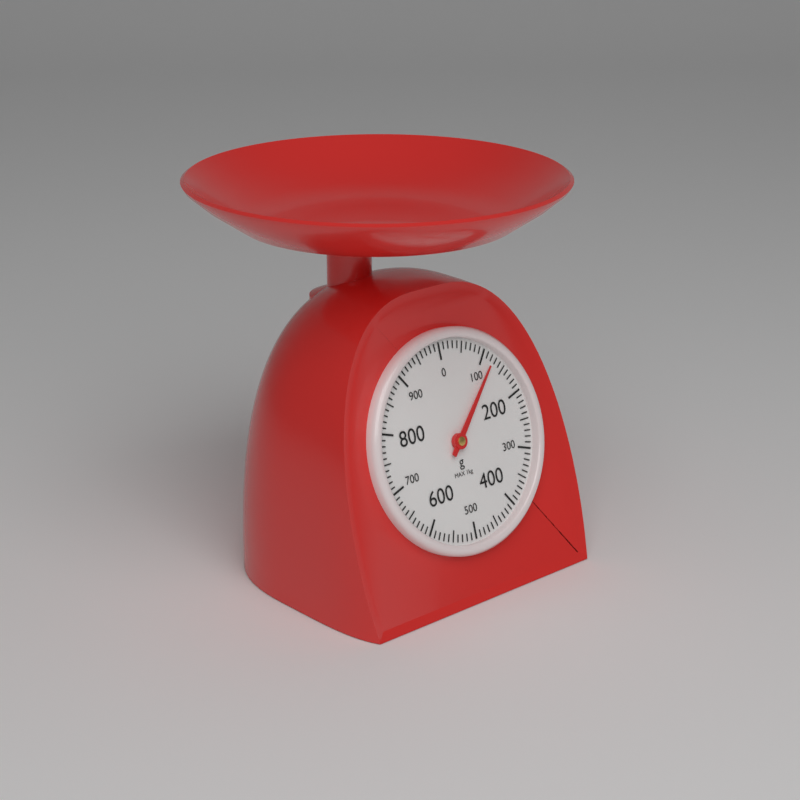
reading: 120 g
